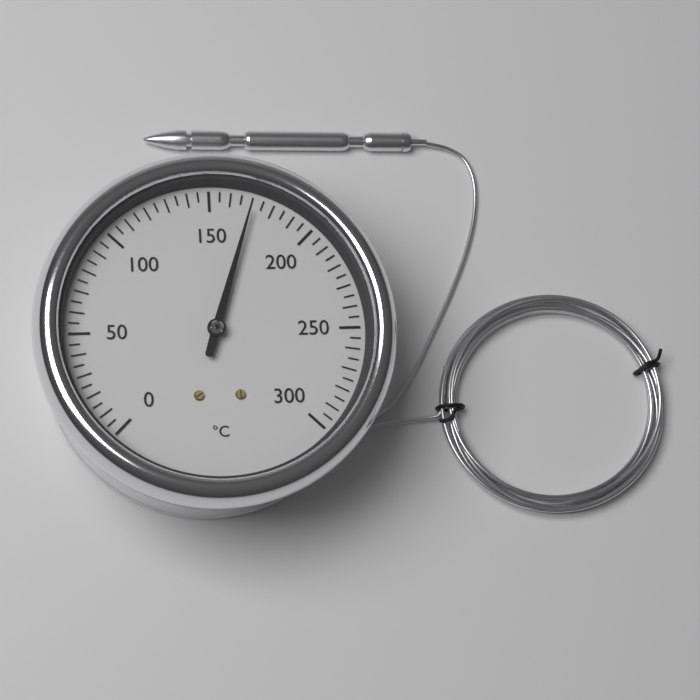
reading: 170 °C
